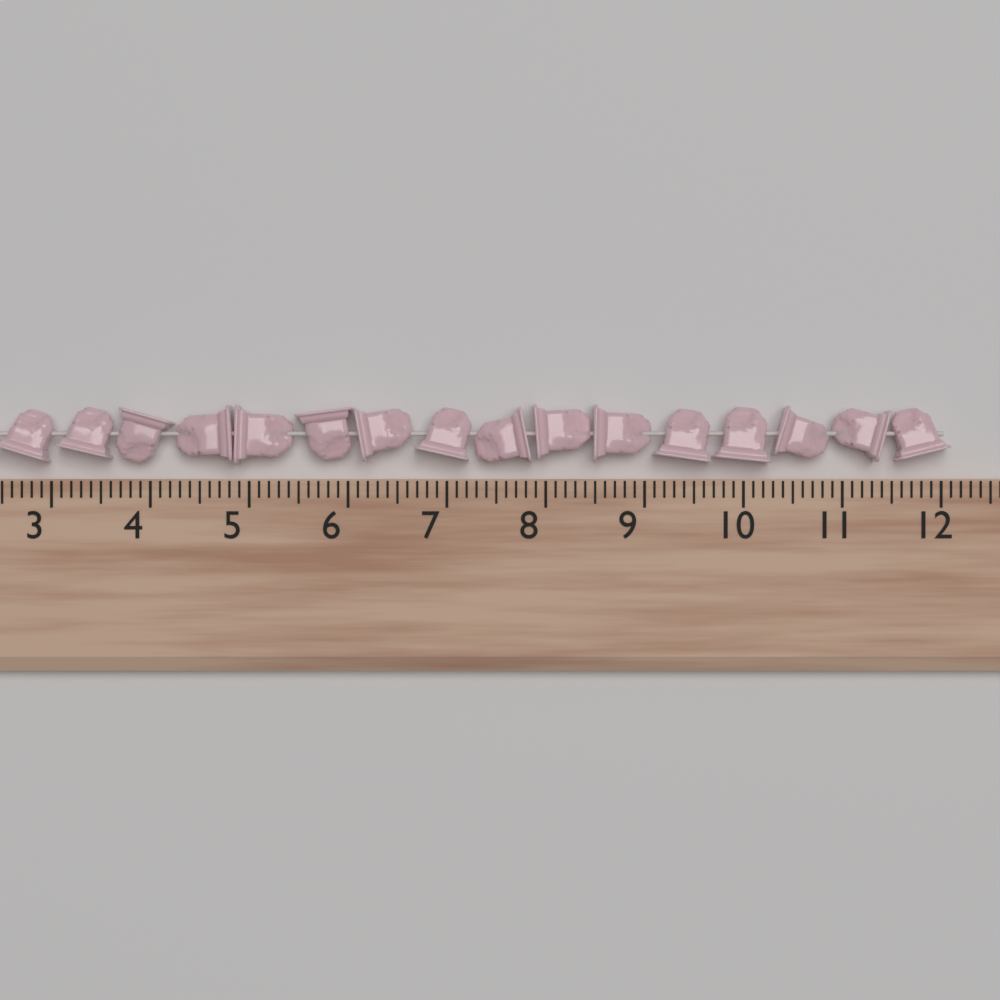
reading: 12.1 (no unit)
